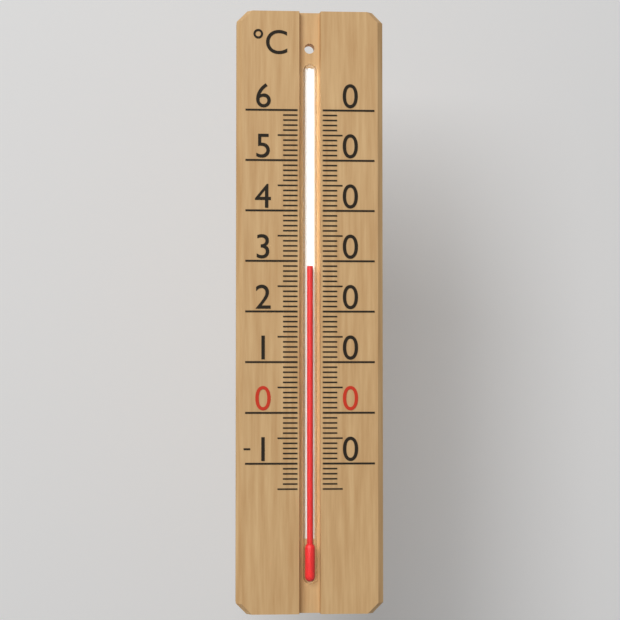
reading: 29 °C
